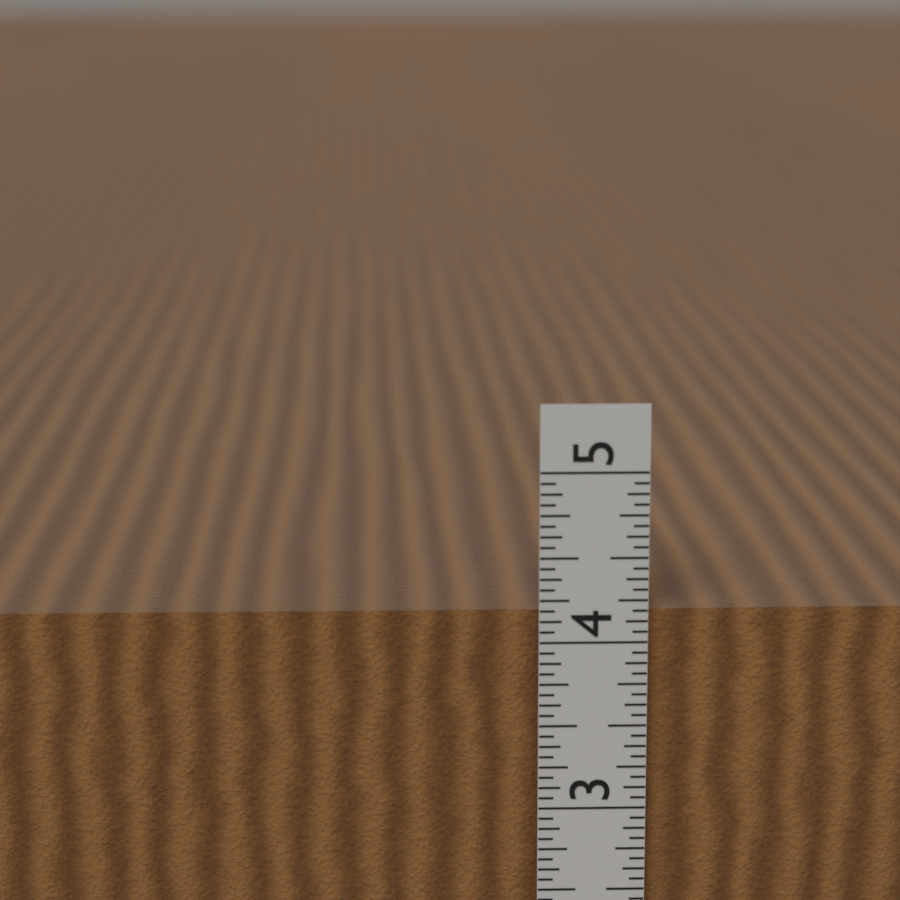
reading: 4.2500 in
